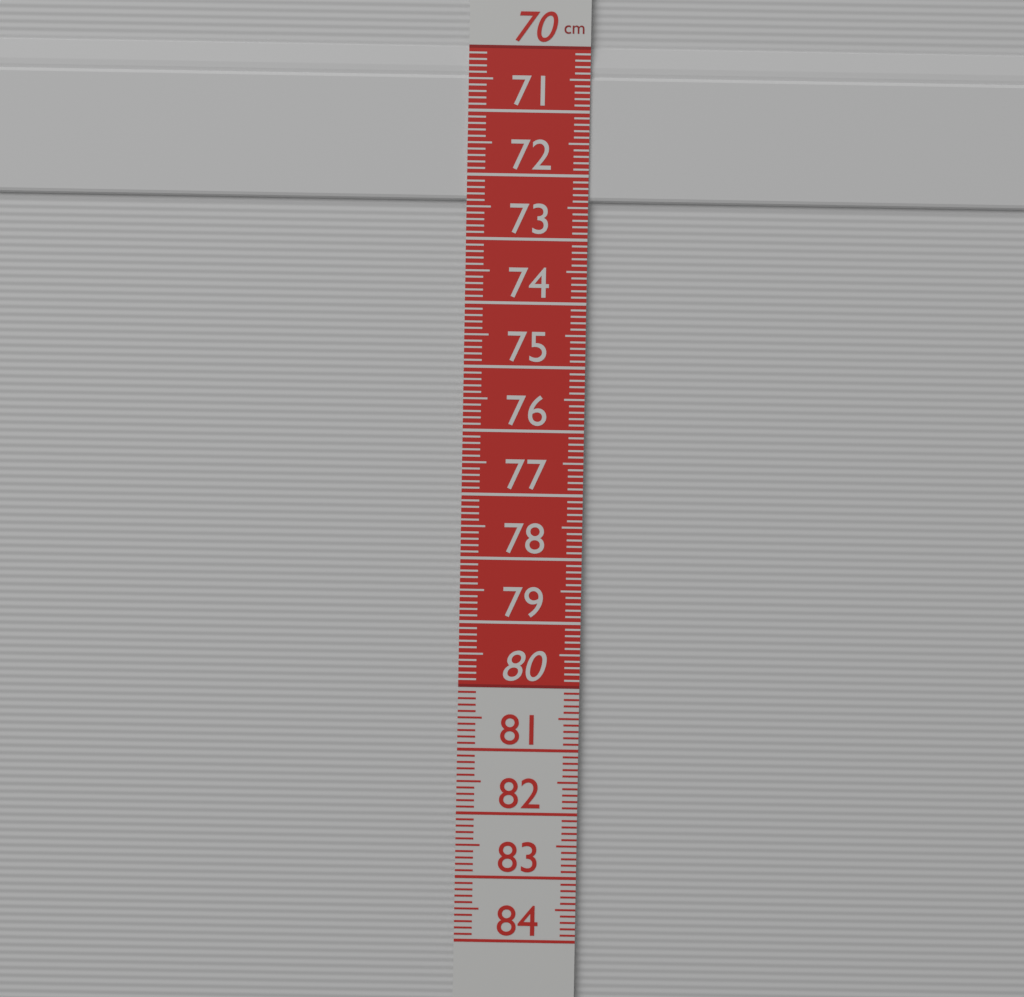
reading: 72.4 cm
